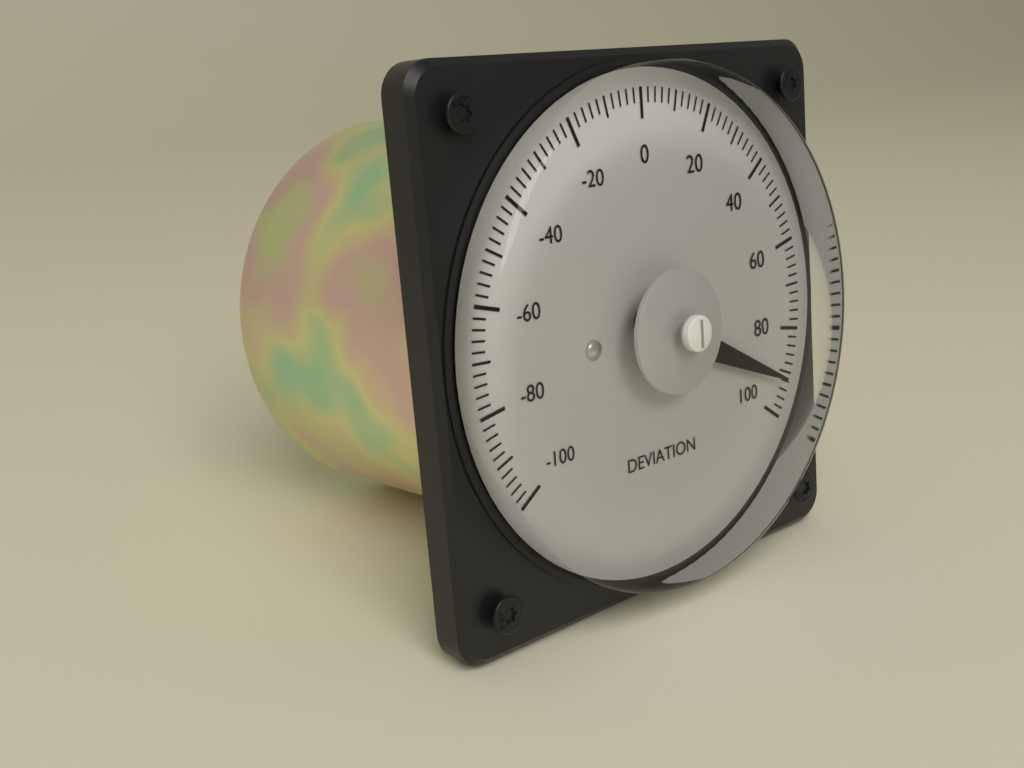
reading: 92 (no unit)
